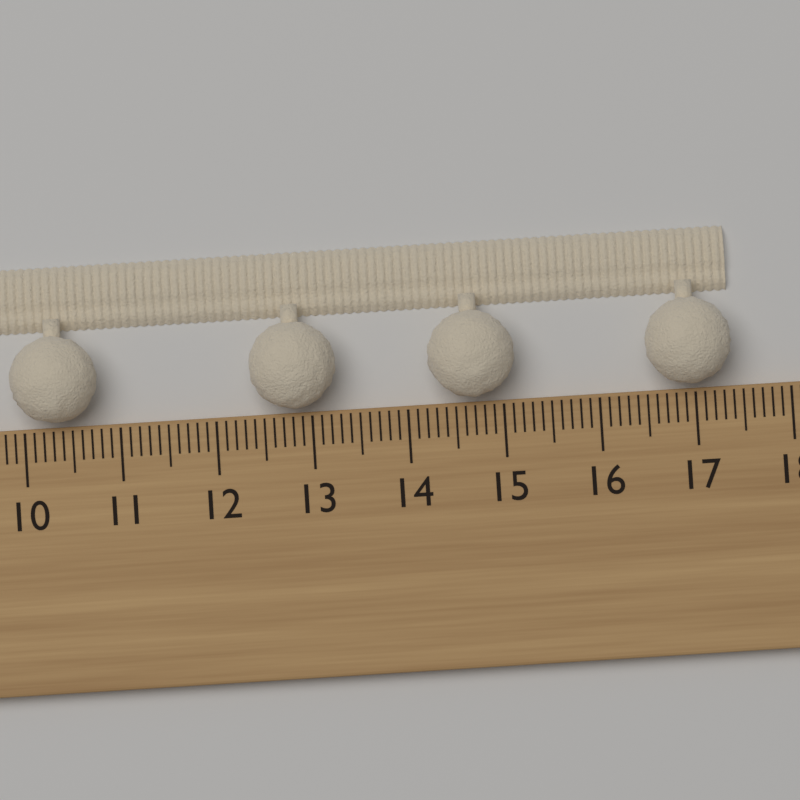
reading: 17.4 cm
